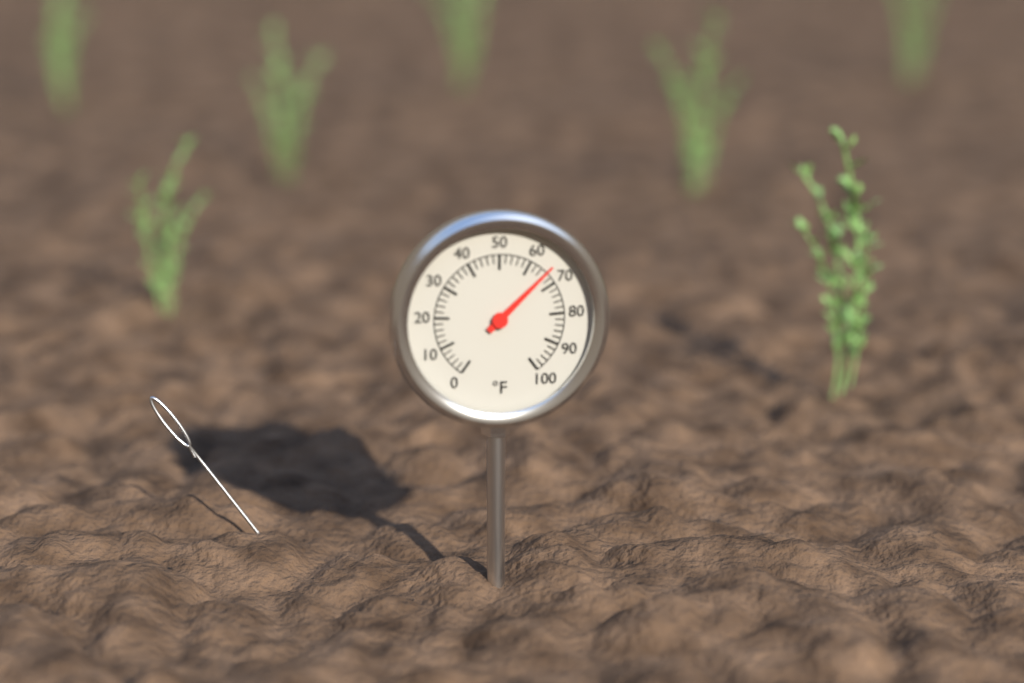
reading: 66 °F
